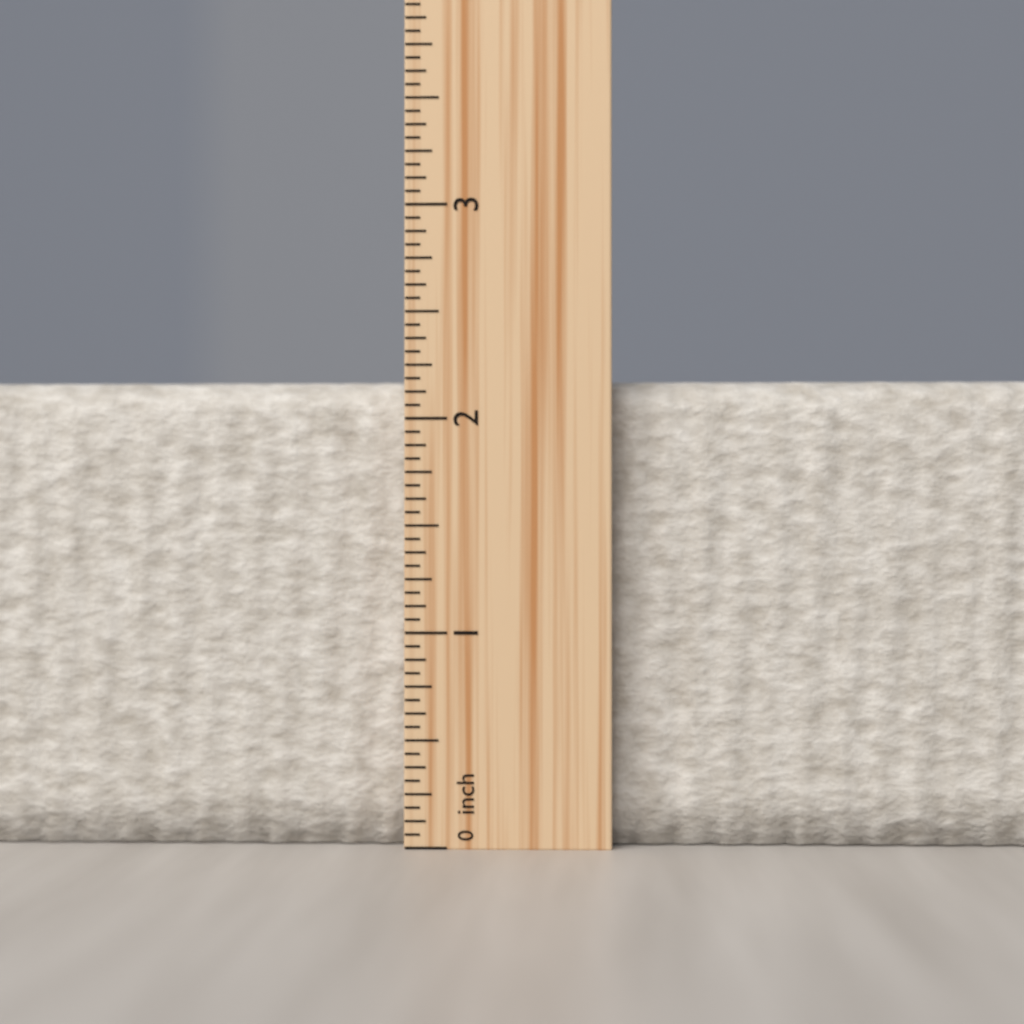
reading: 2.1875 inch
